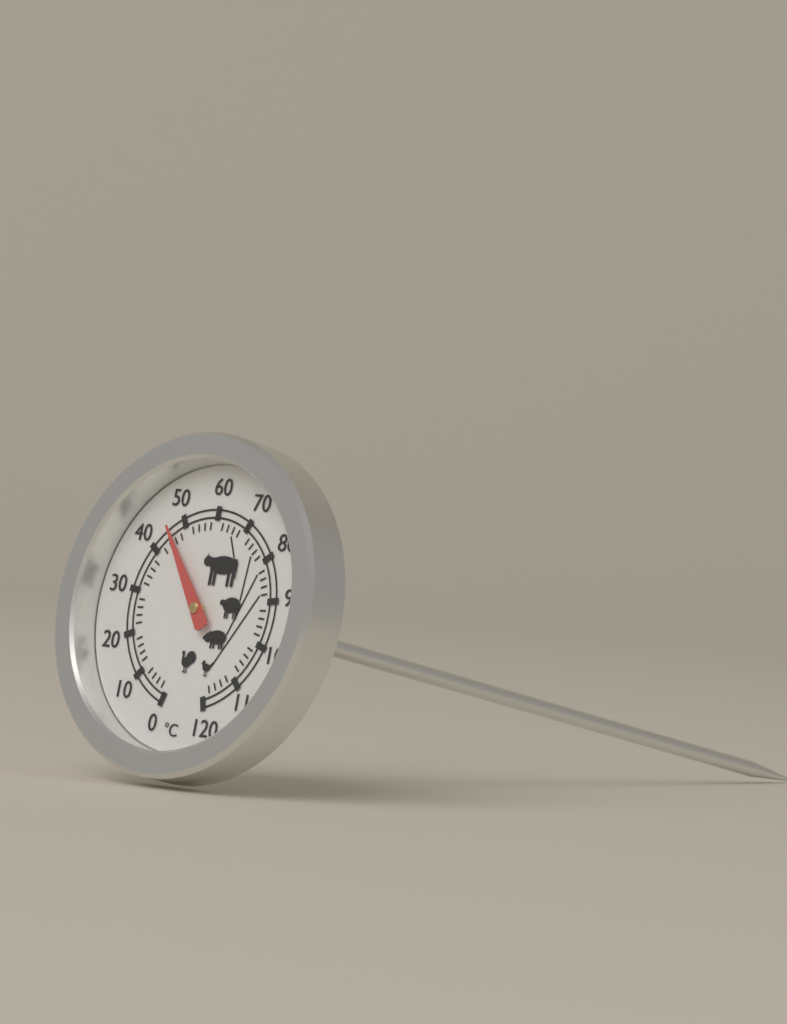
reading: 46 °C
